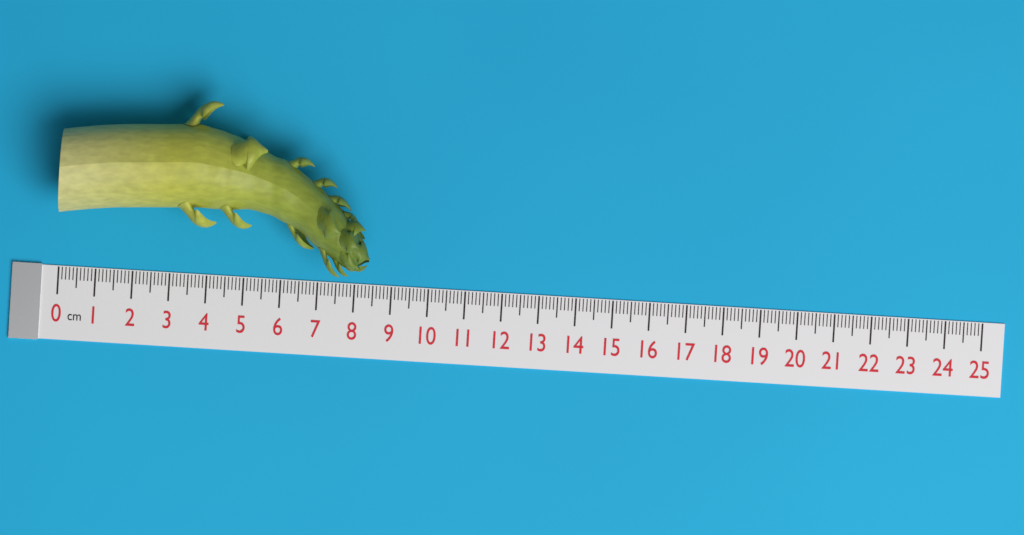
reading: 8.4 cm
